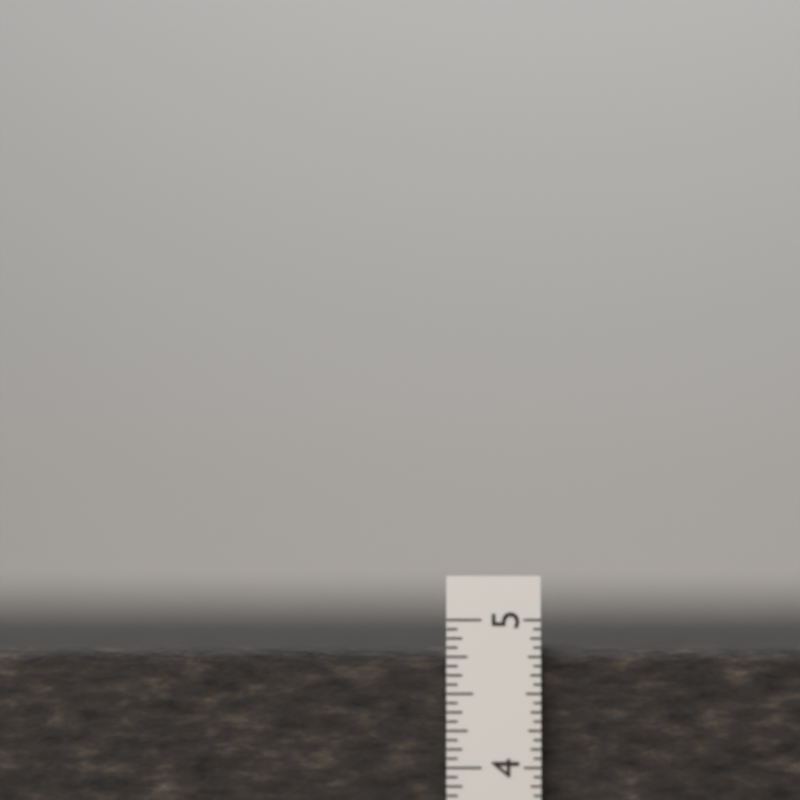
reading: 4.8125 in
